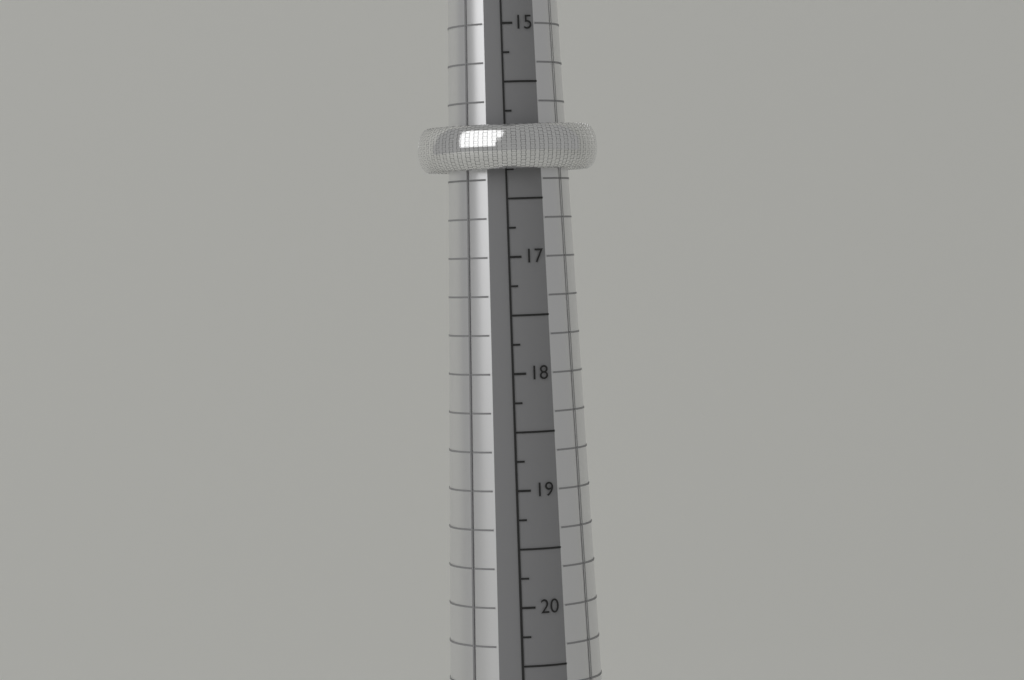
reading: 16.25 mm
